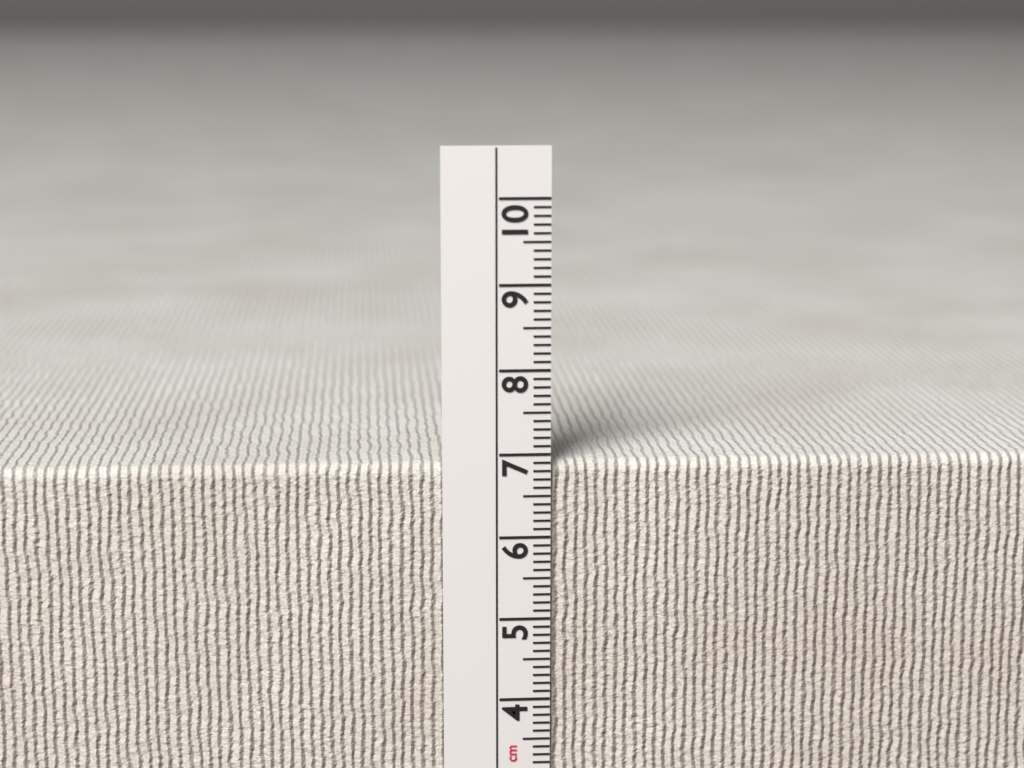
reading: 6.9 cm
